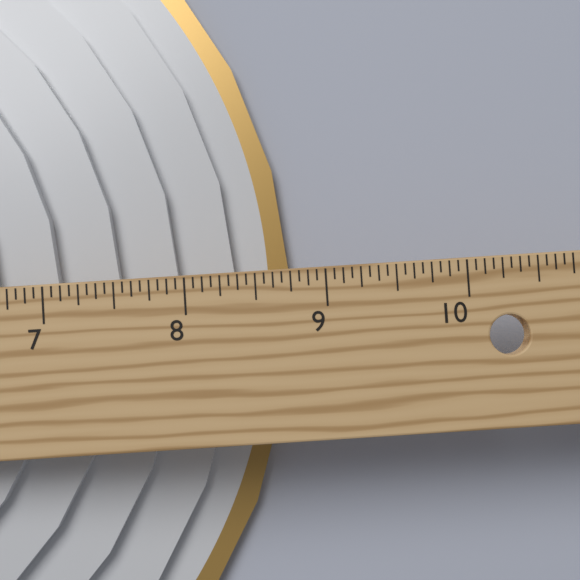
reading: 8.7500 in
